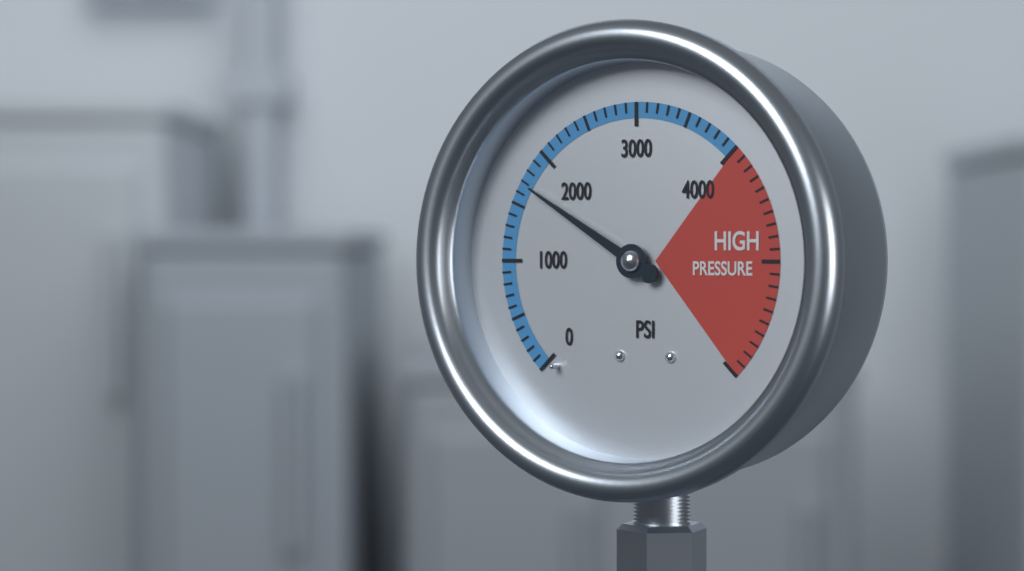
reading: 1700 psi
